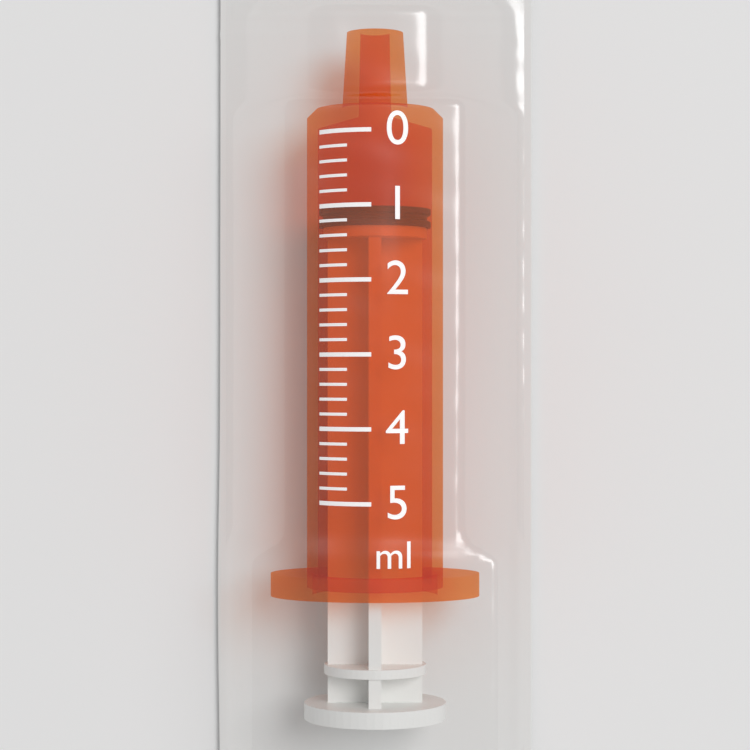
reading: 1.0 ml
